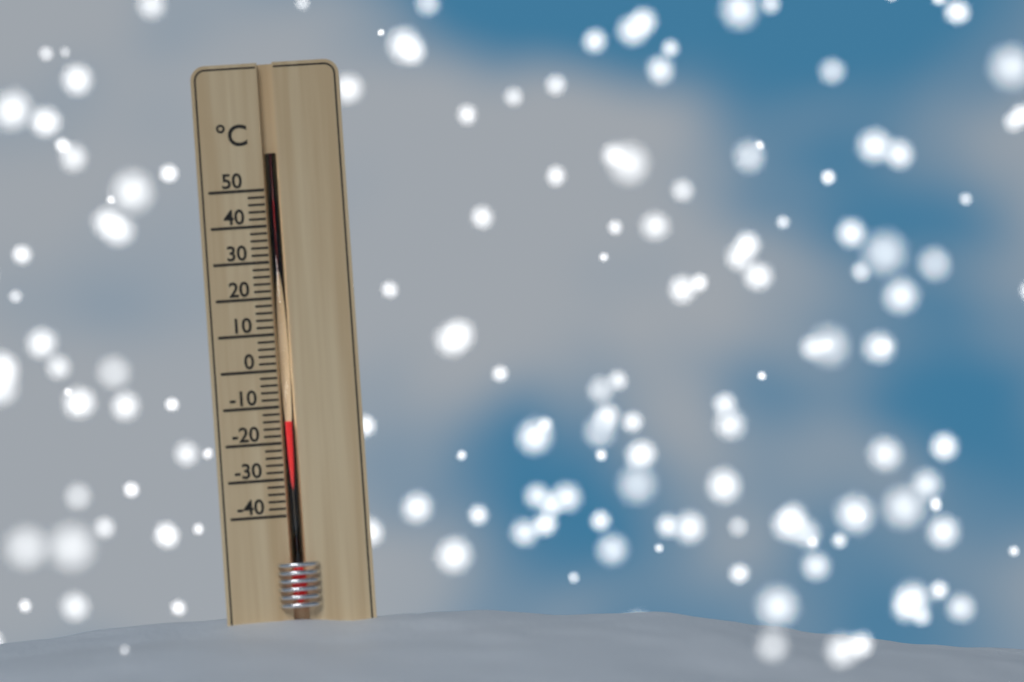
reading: -14 °C
